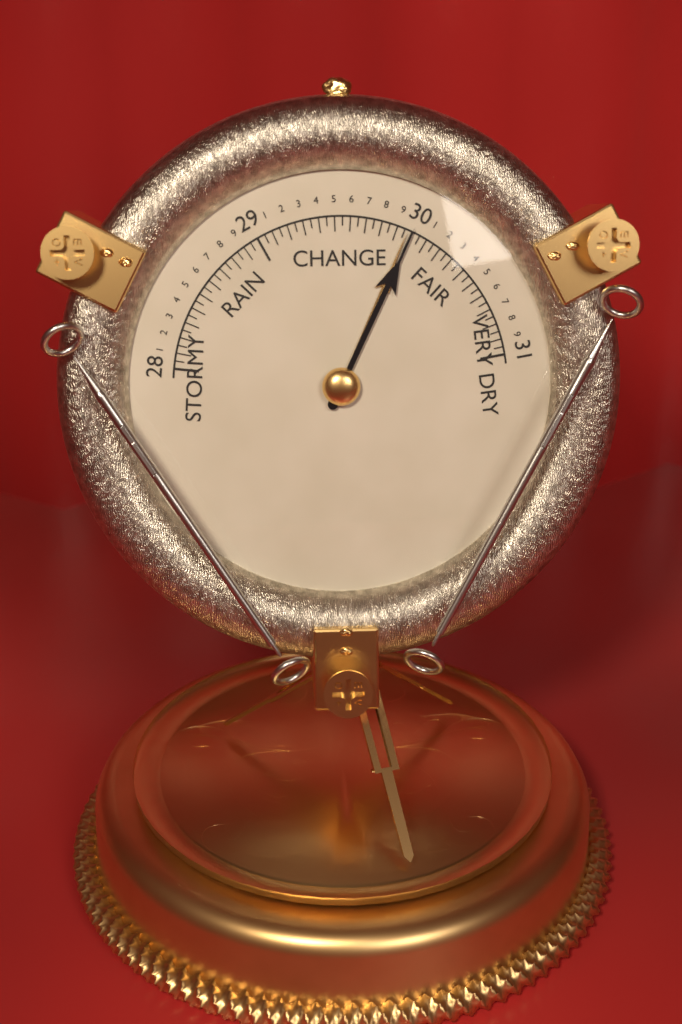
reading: 30.00 (no unit)
